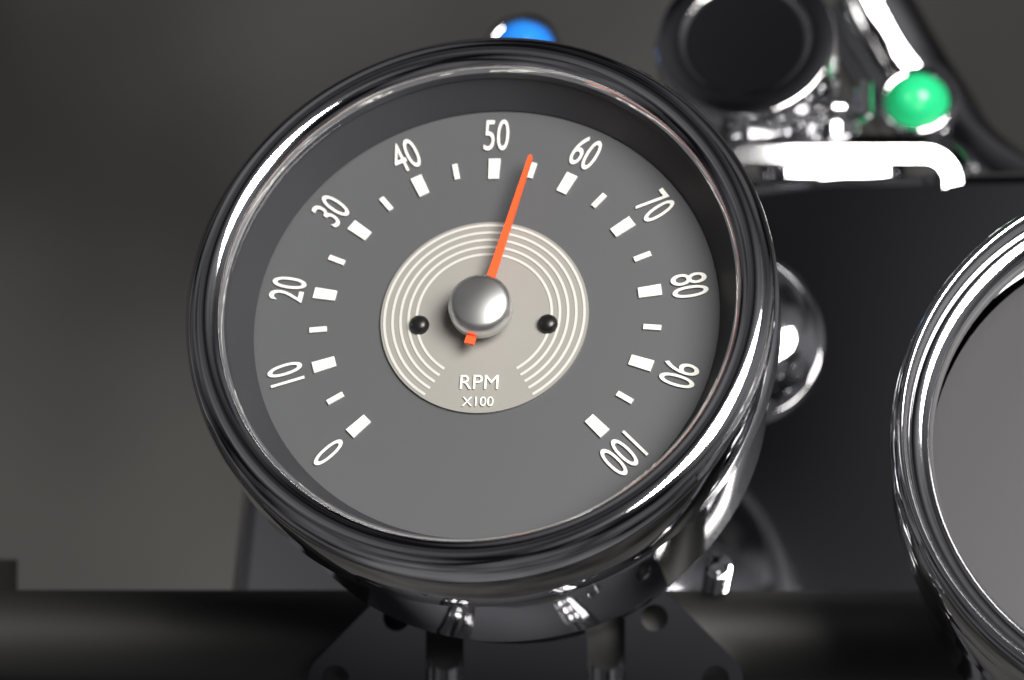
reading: 5500 RPM
